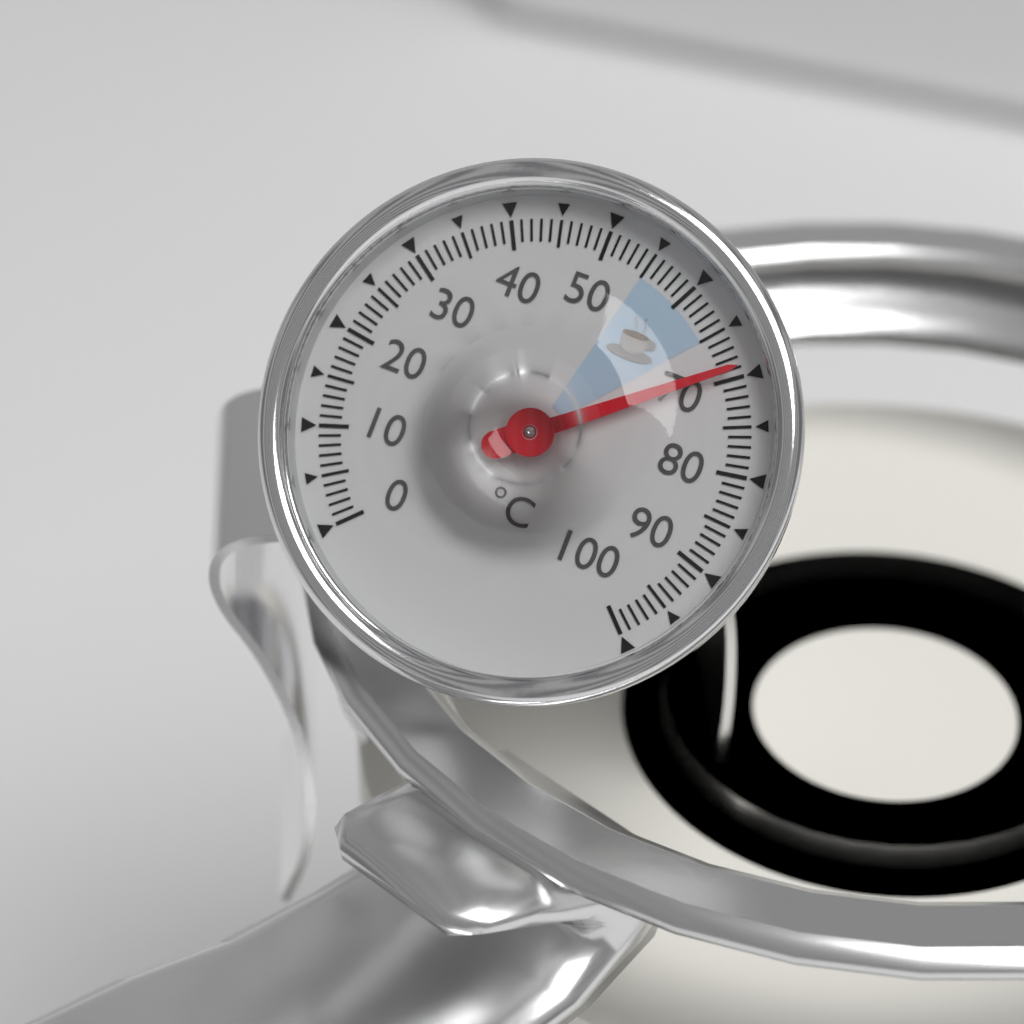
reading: 69 °C
